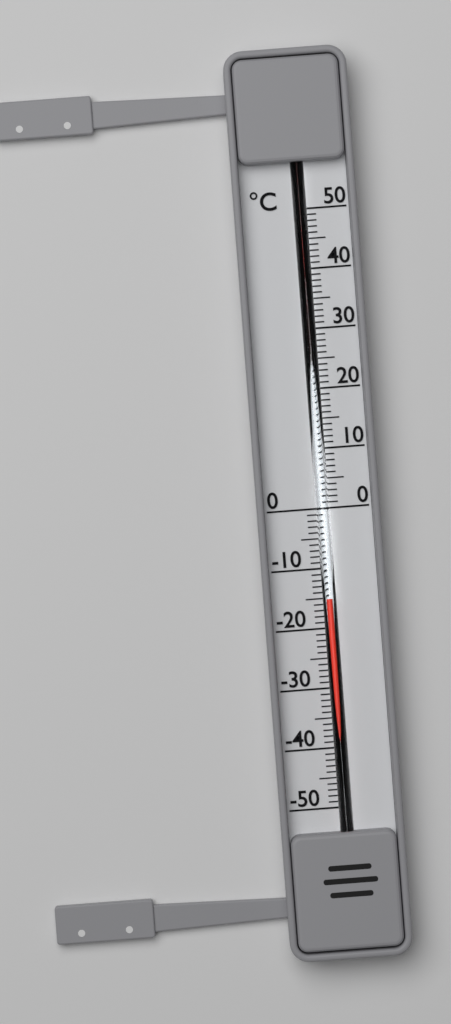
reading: -15 °C
